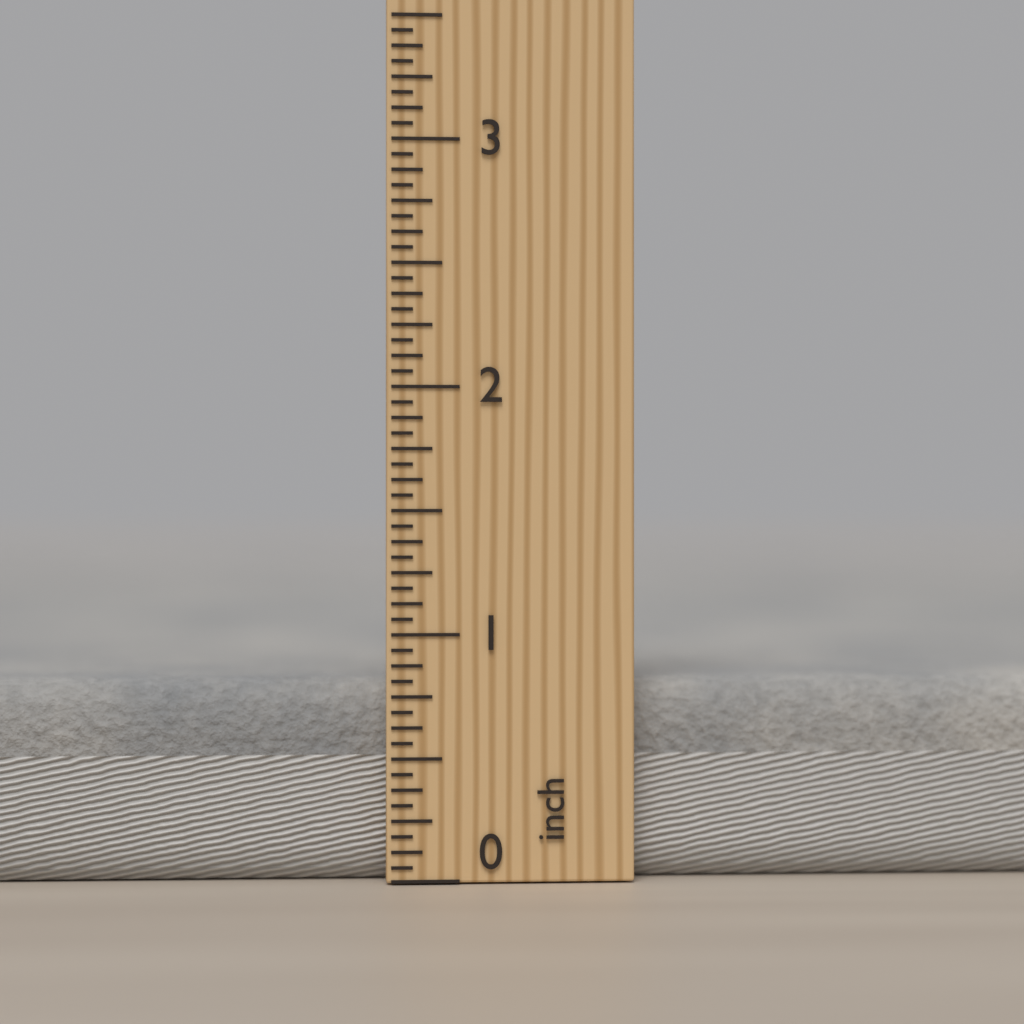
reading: 0.8125 inch
